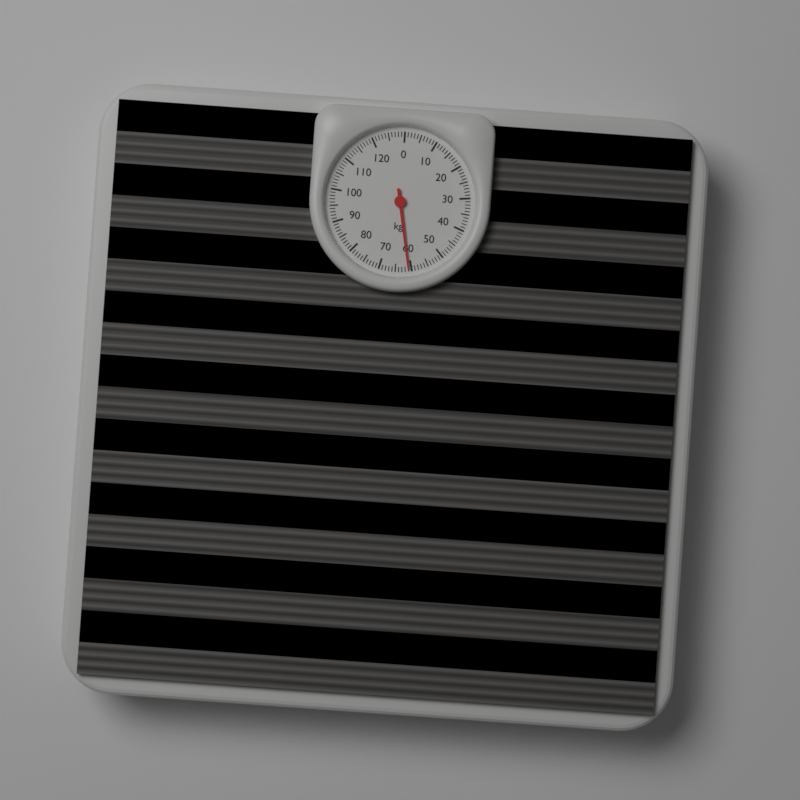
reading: 61 kg
